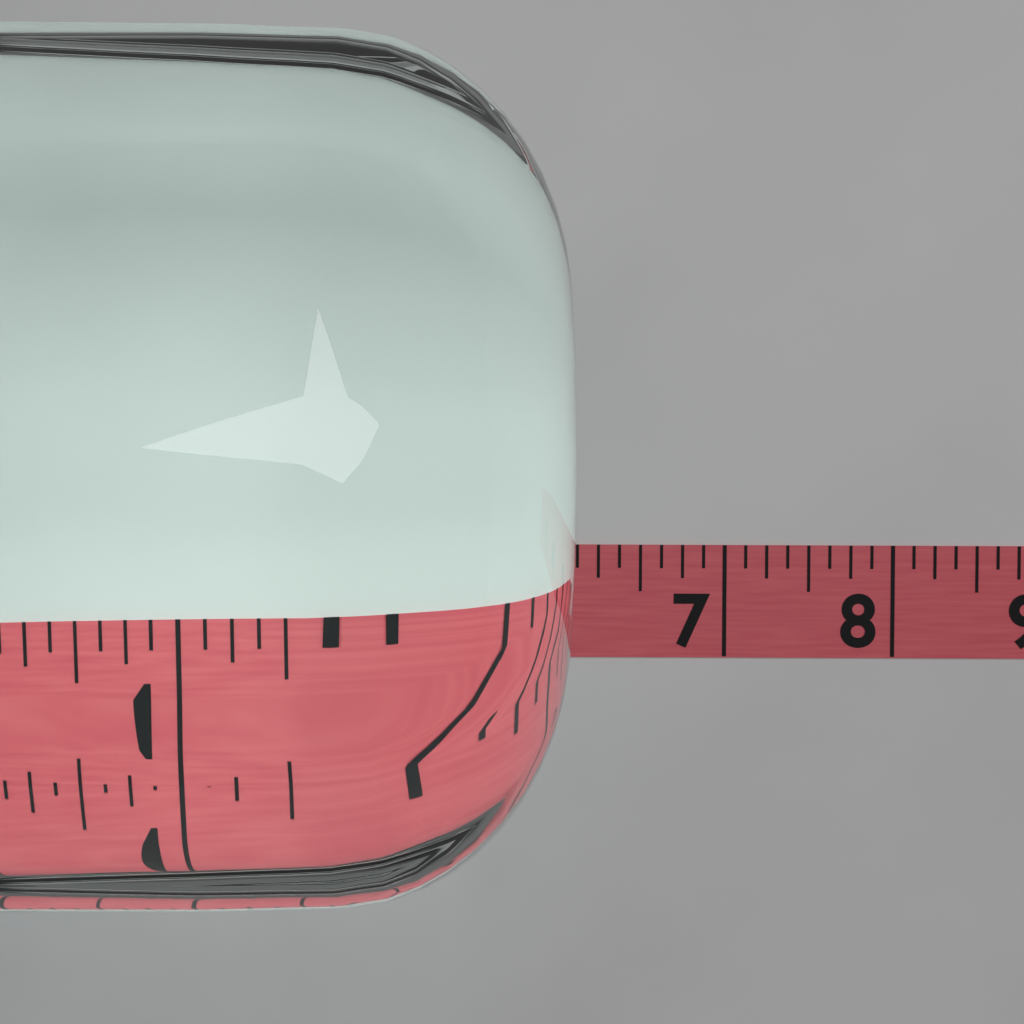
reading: 6.000 (no unit)
